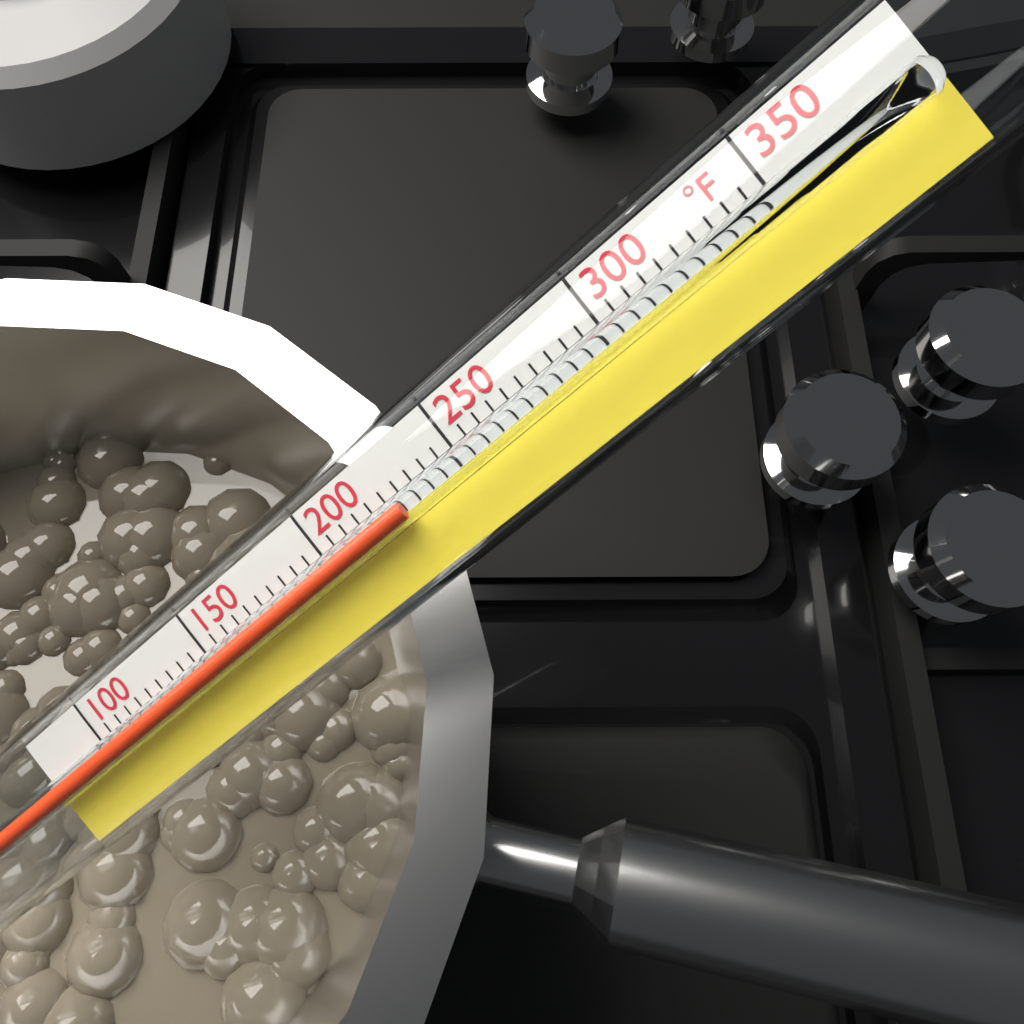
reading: 230 °F
